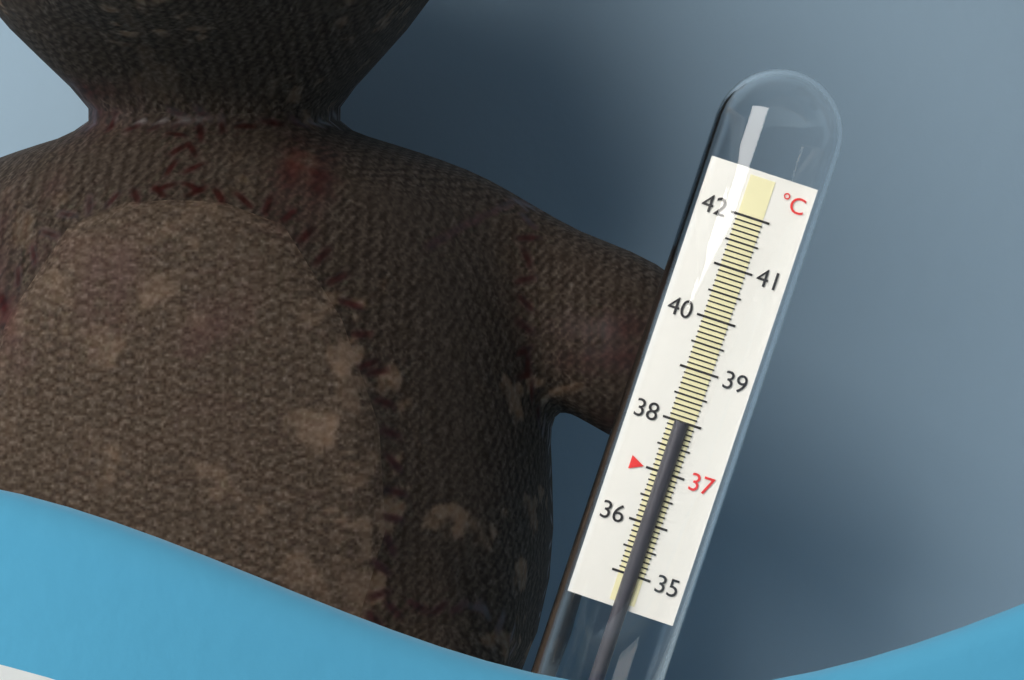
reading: 38.0 °C
